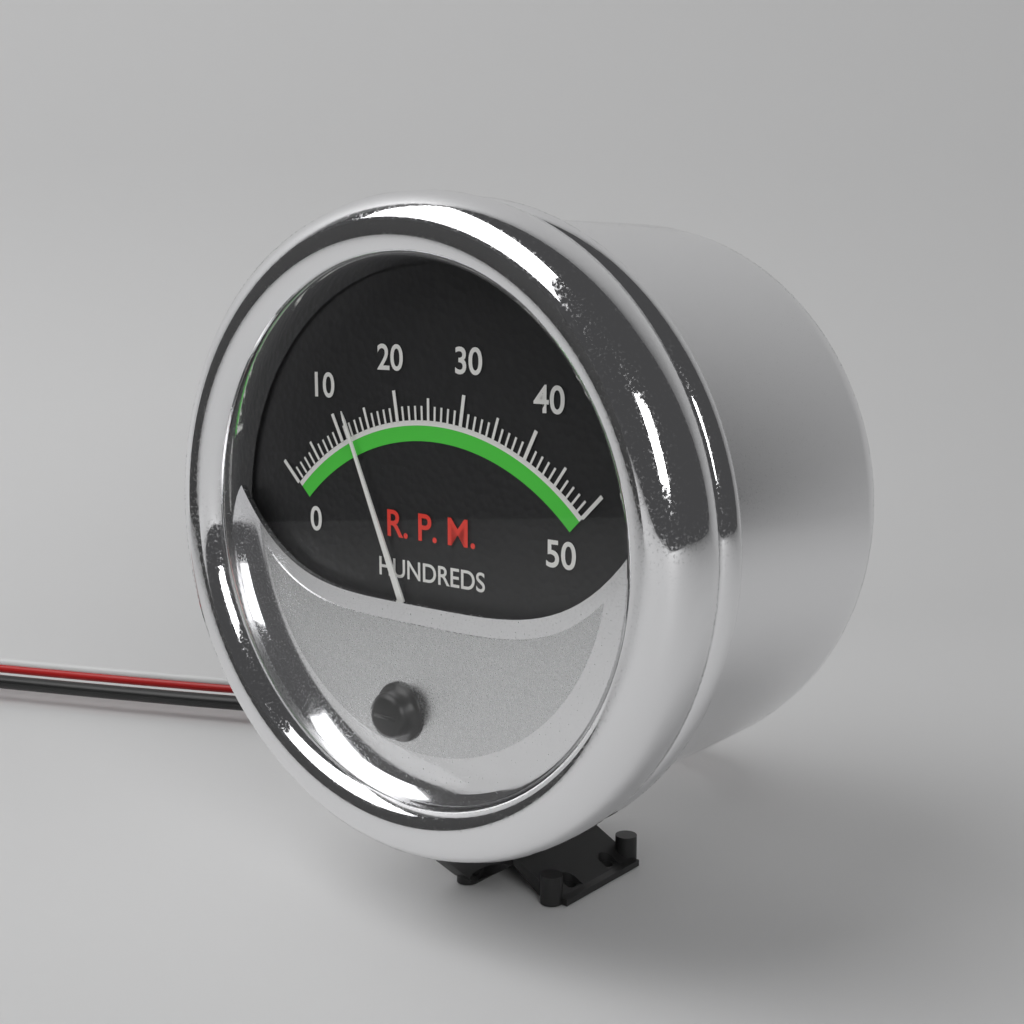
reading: 12 RPM x100
